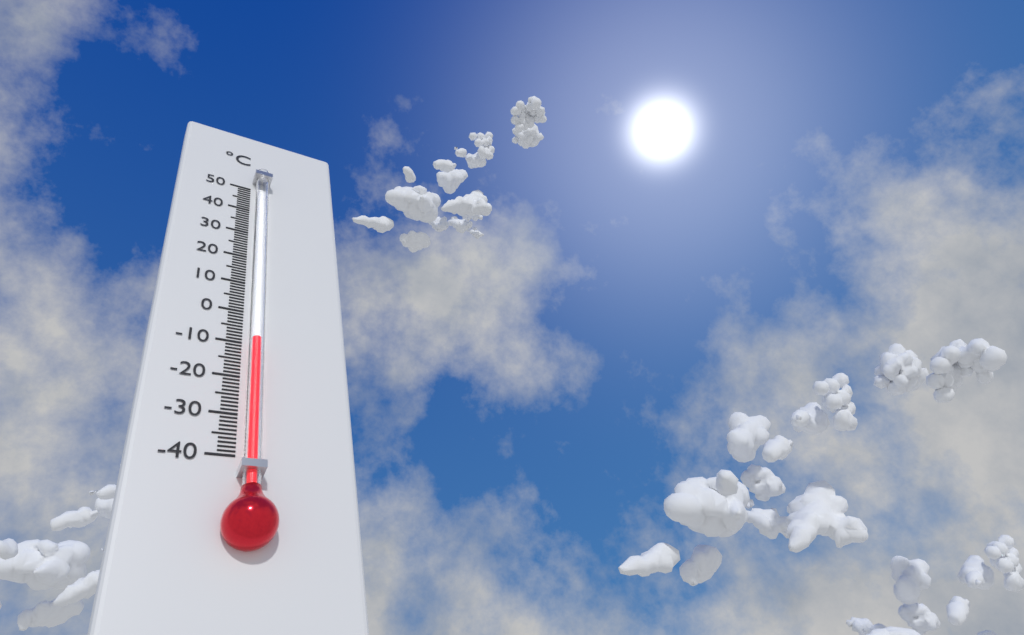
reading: -10 °C
